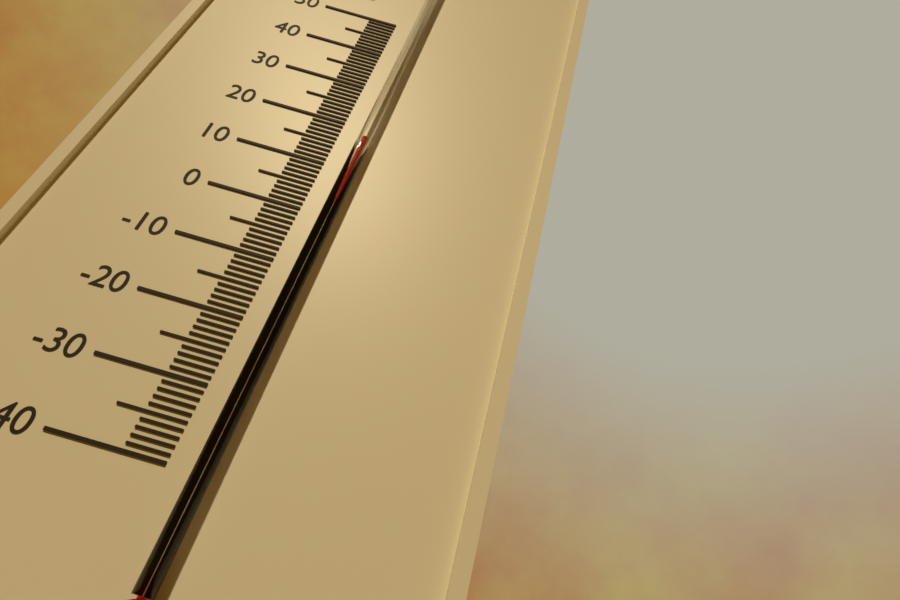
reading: 16 °C
